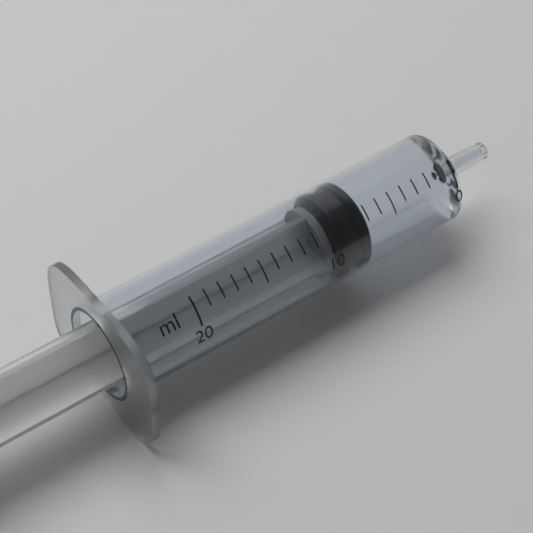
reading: 7 ml
